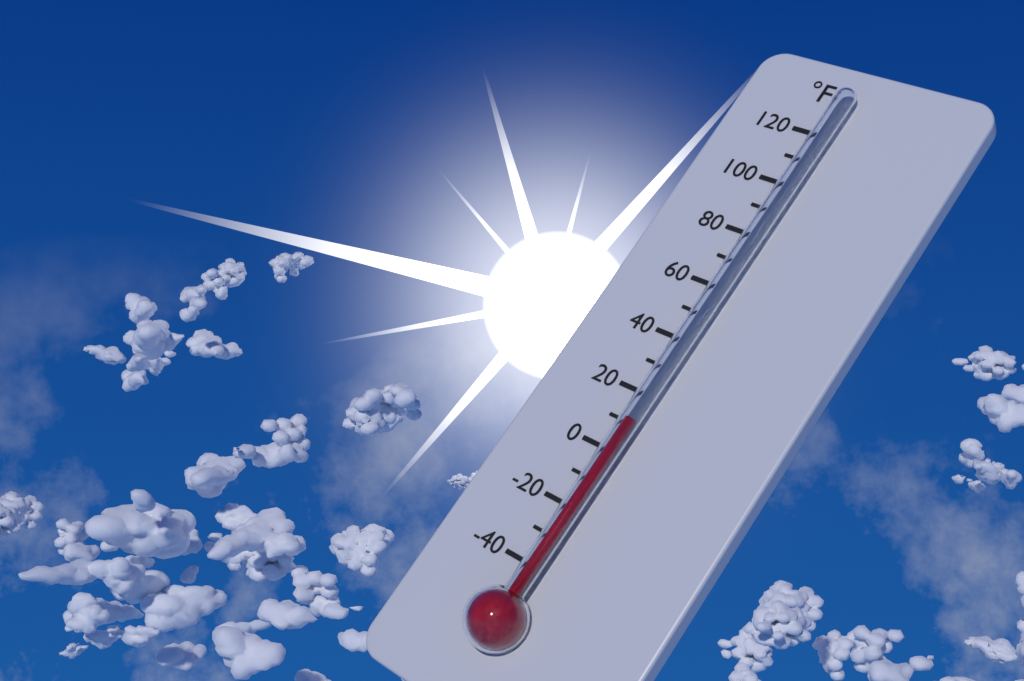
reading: 10 °F
